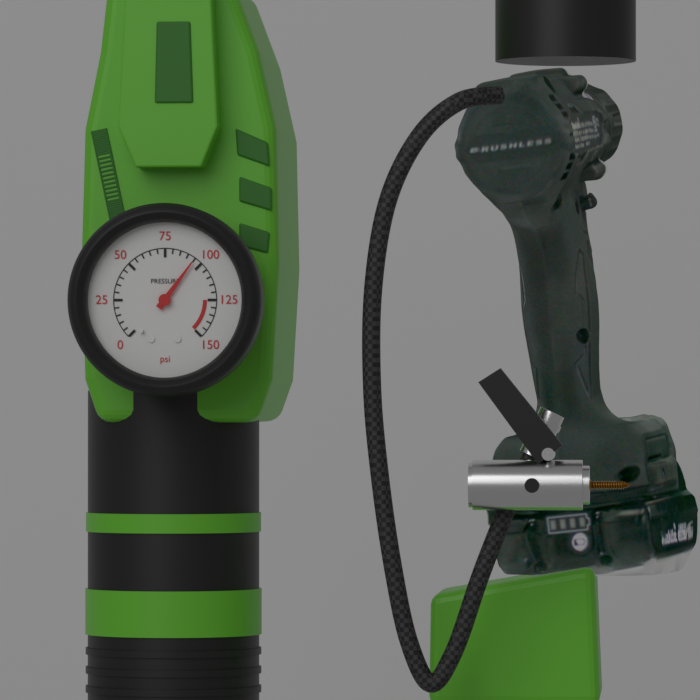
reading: 95 psi
